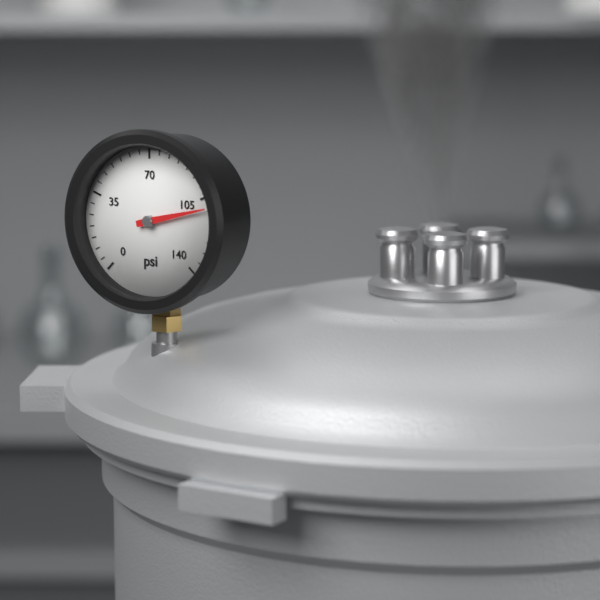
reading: 110 psi
